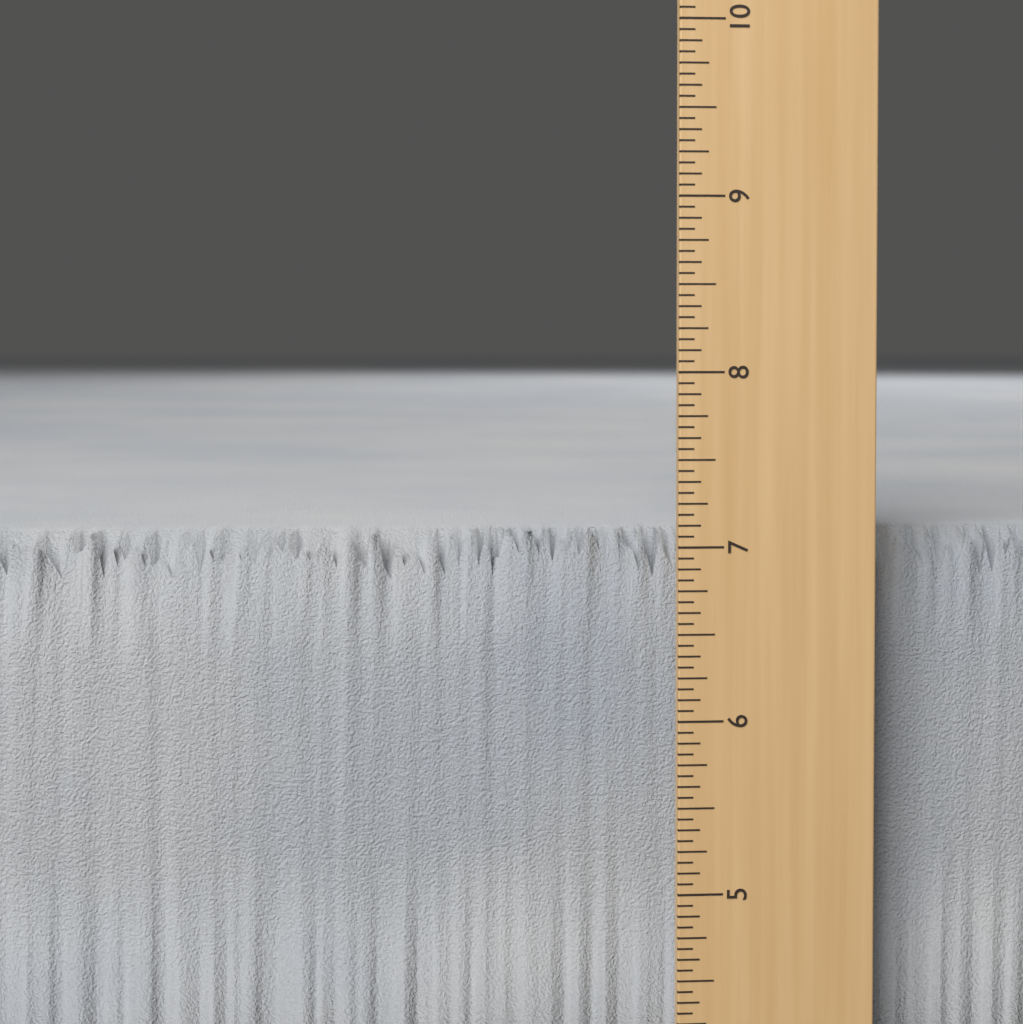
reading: 7.0625 in
